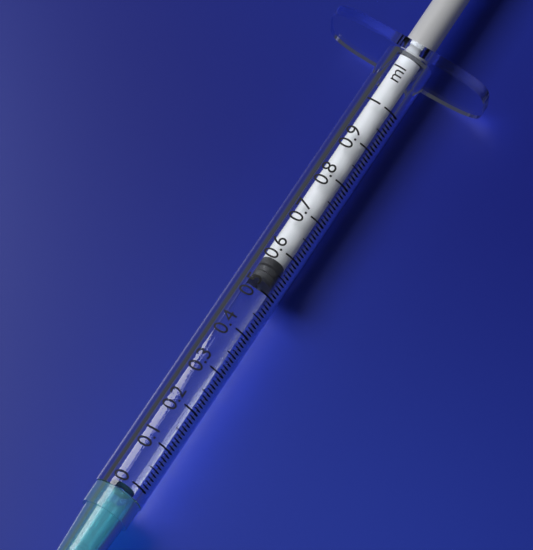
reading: 0.53 ml
